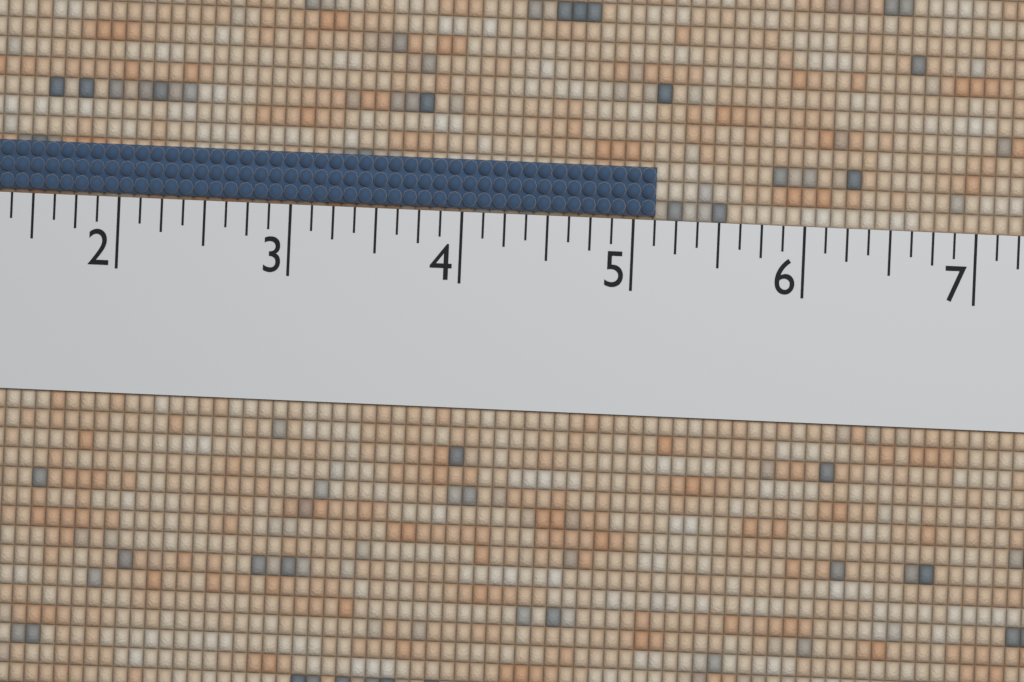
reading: 5.125 (no unit)
